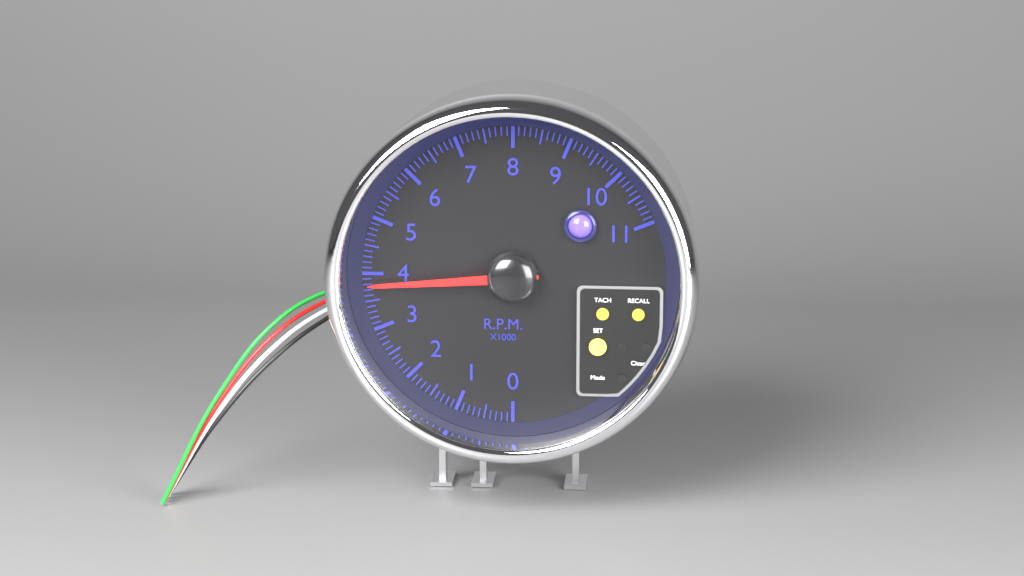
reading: 3.8 rpm x1000
